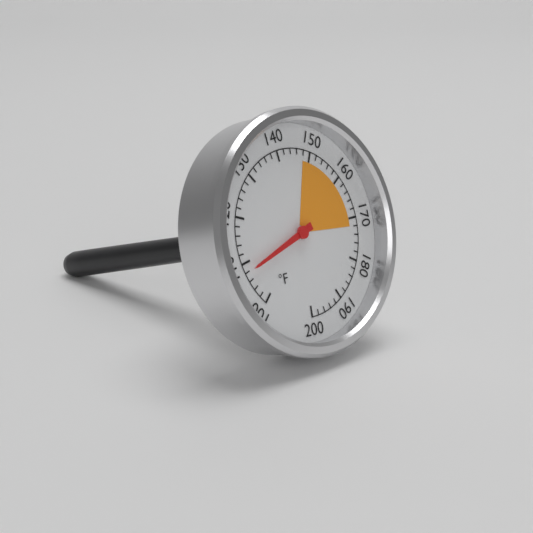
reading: 108 °F
